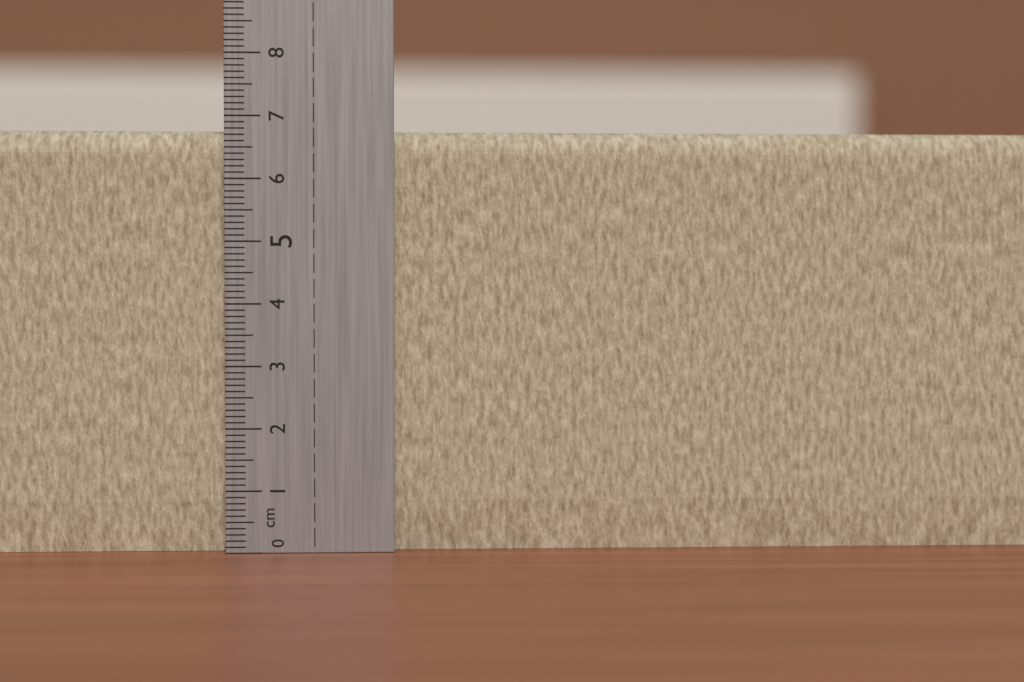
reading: 6.8 cm
